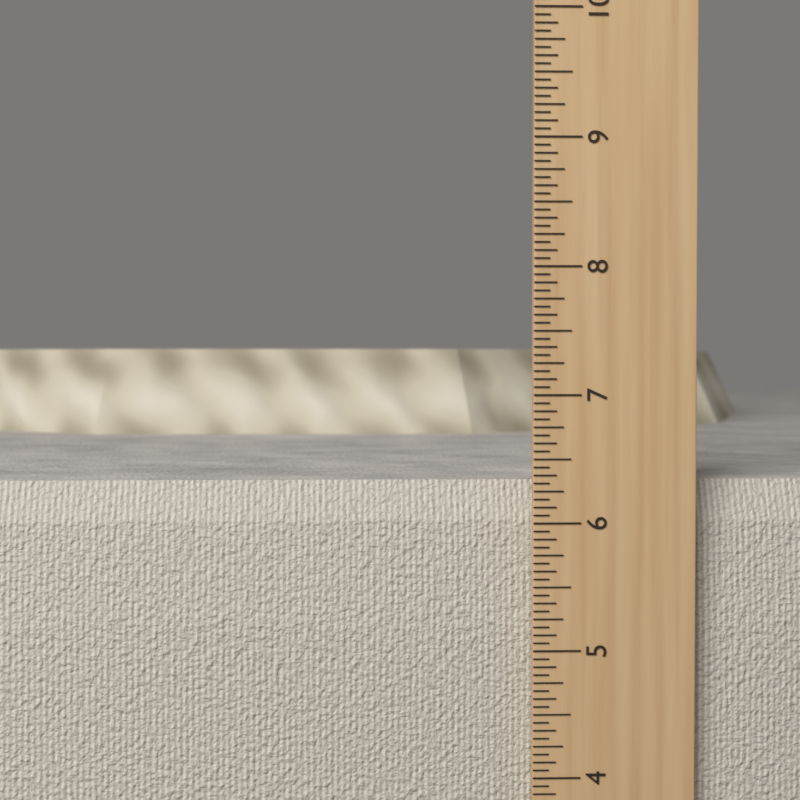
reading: 6.3125 in
